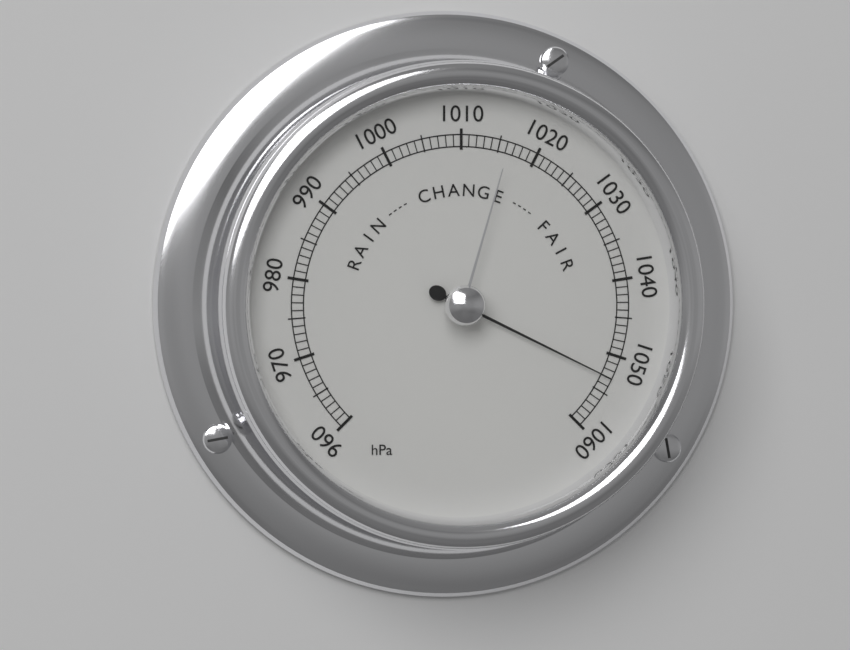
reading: 1053 hPa
